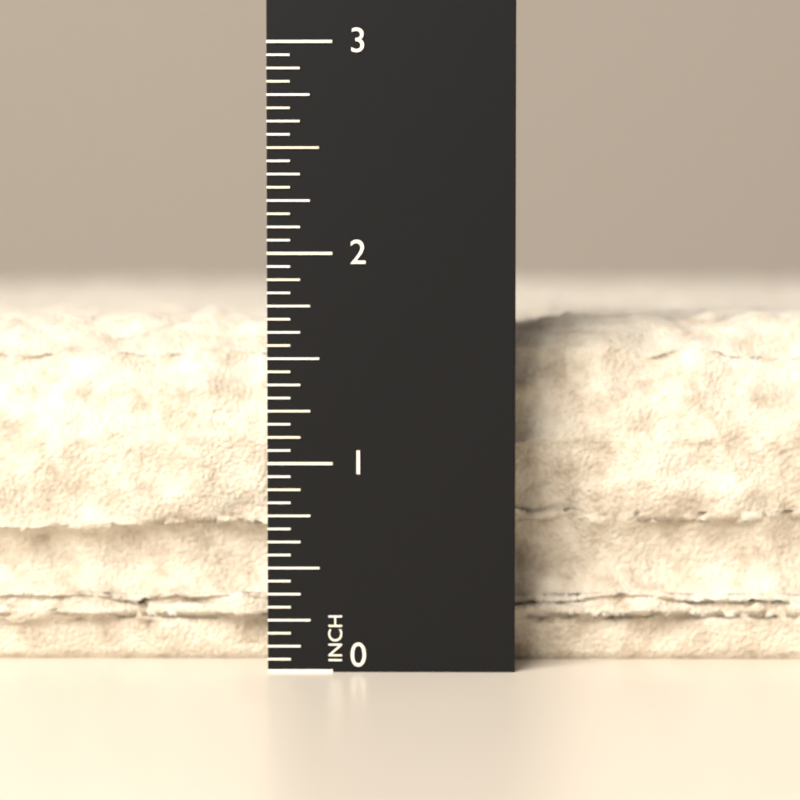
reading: 1.7500 in
